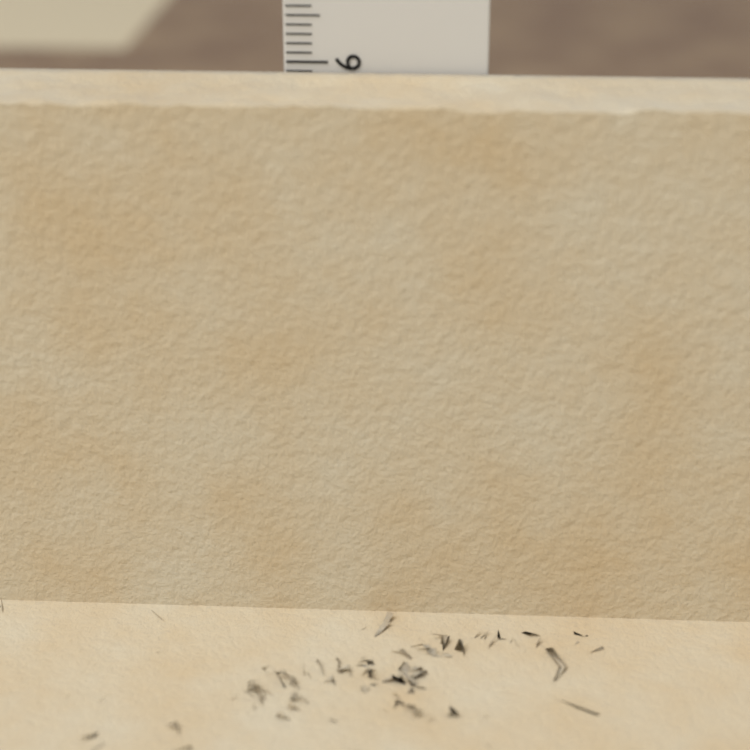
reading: 5.9 cm
